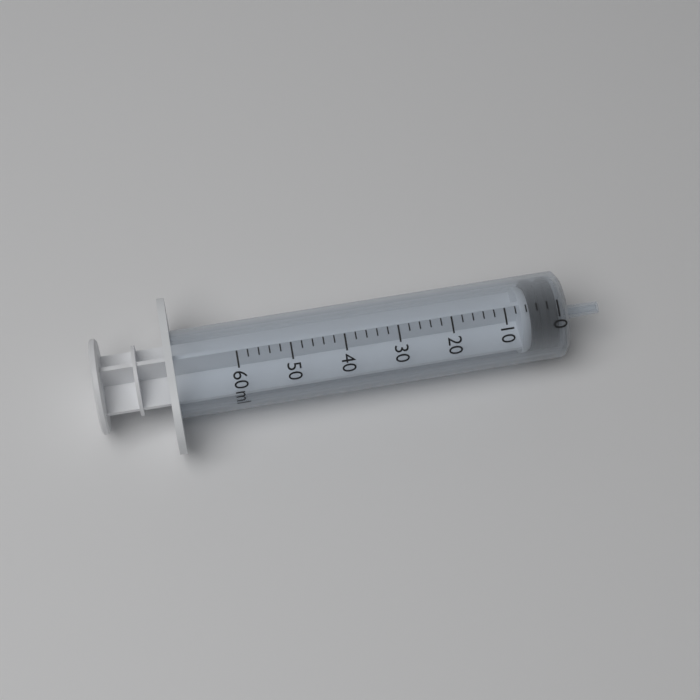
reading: 0 ml
